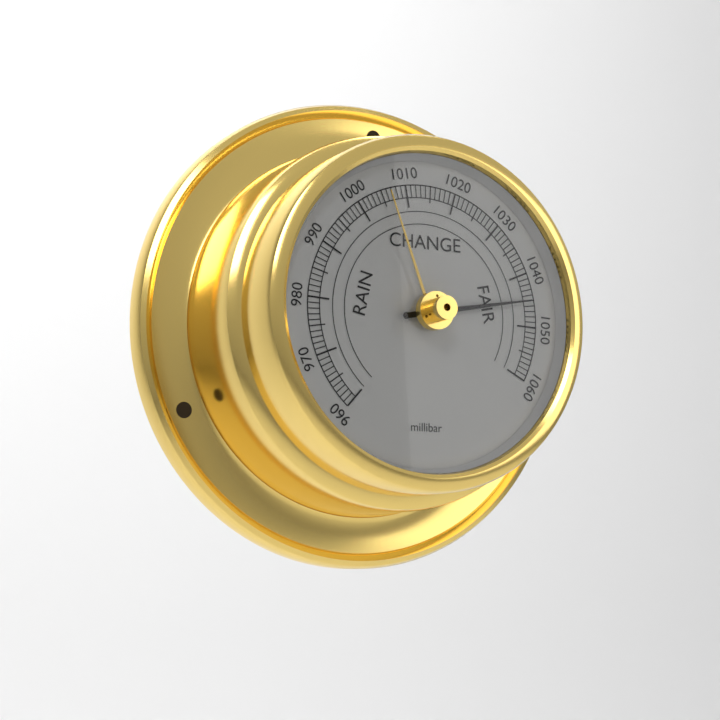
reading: 1045 millibar
